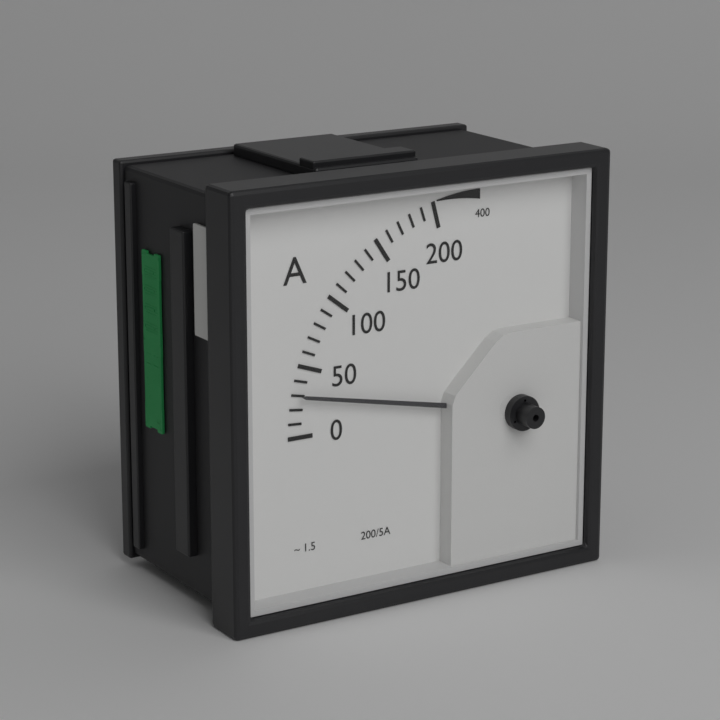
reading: 30 A
